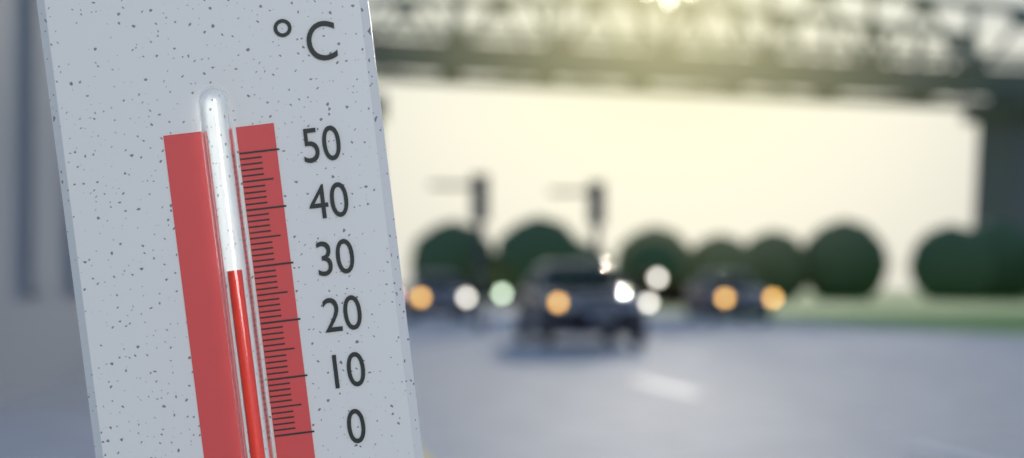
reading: 30 °C
